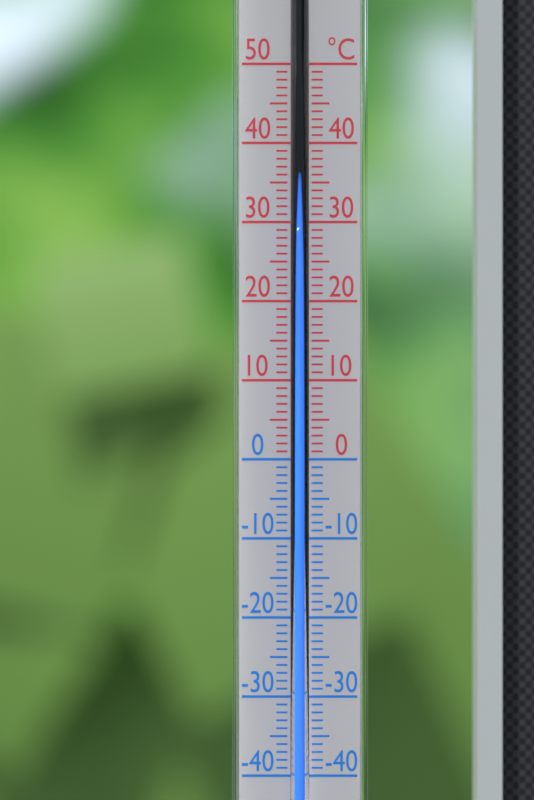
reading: 34 °C
